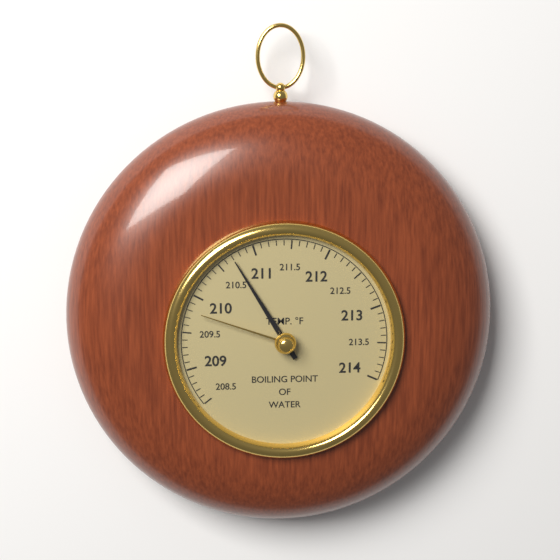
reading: 210.7 °F
